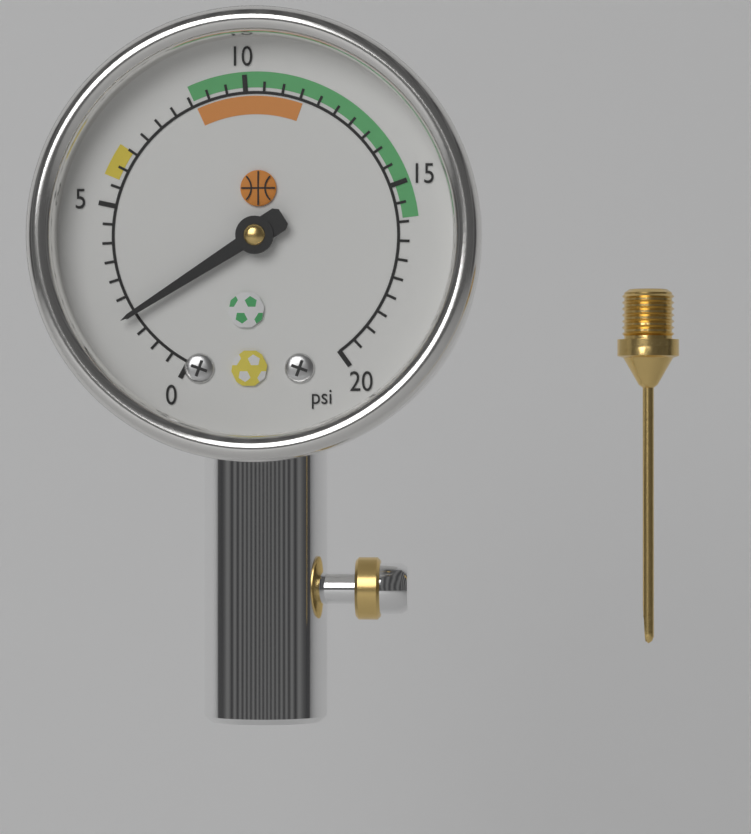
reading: 2.0 psi
